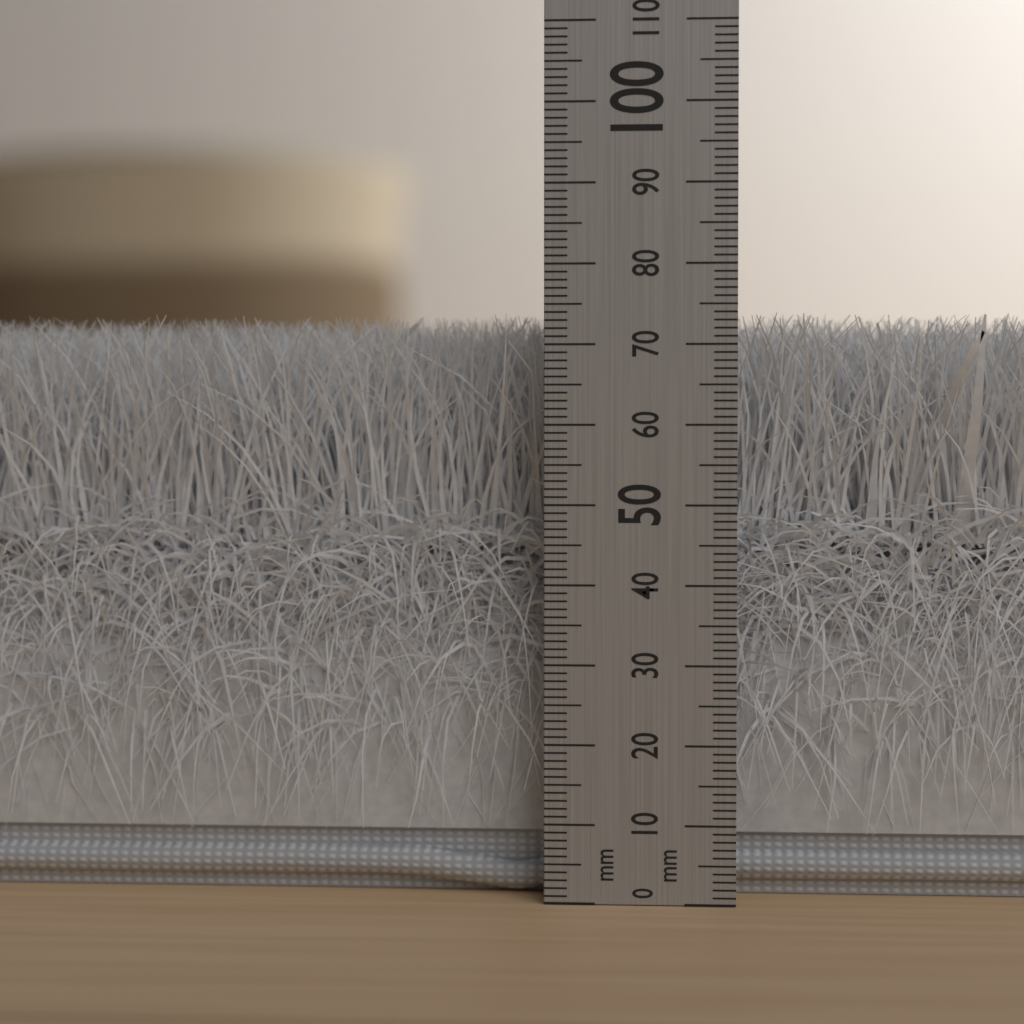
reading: 74 mm
